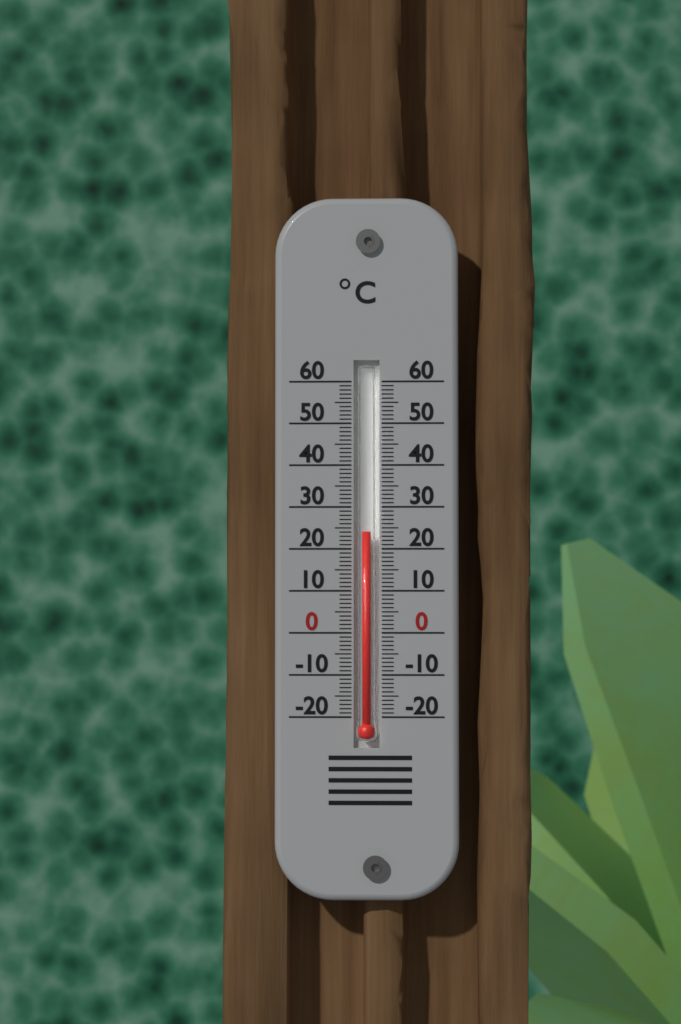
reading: 24 °C
